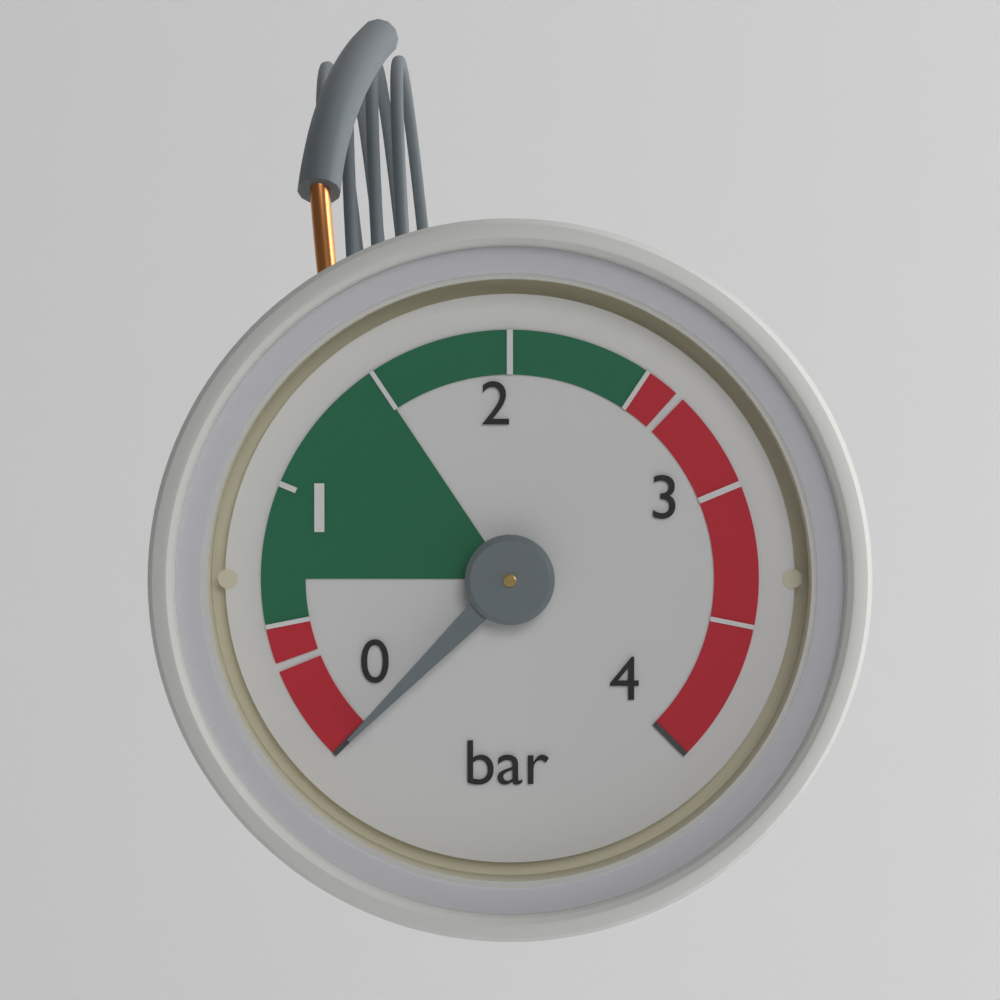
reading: 0.0 bar
